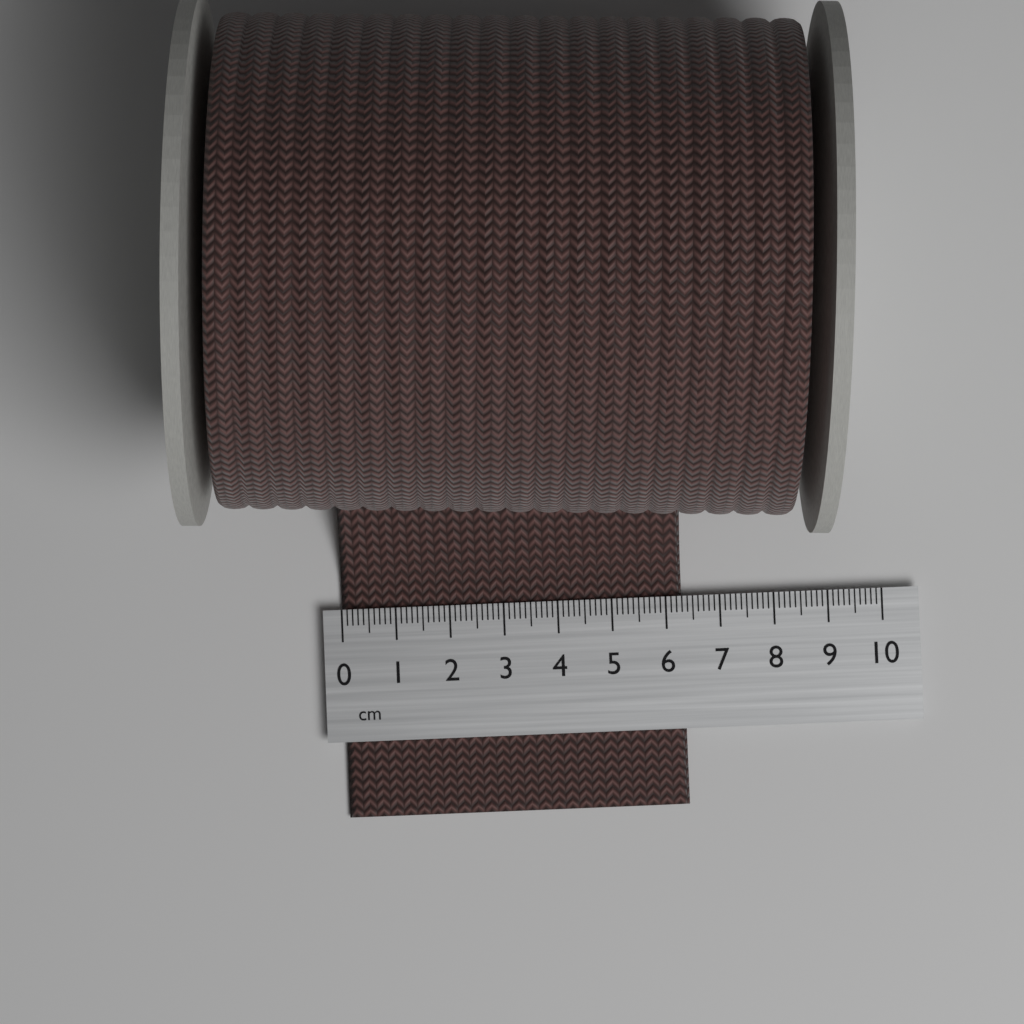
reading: 6.3 cm
